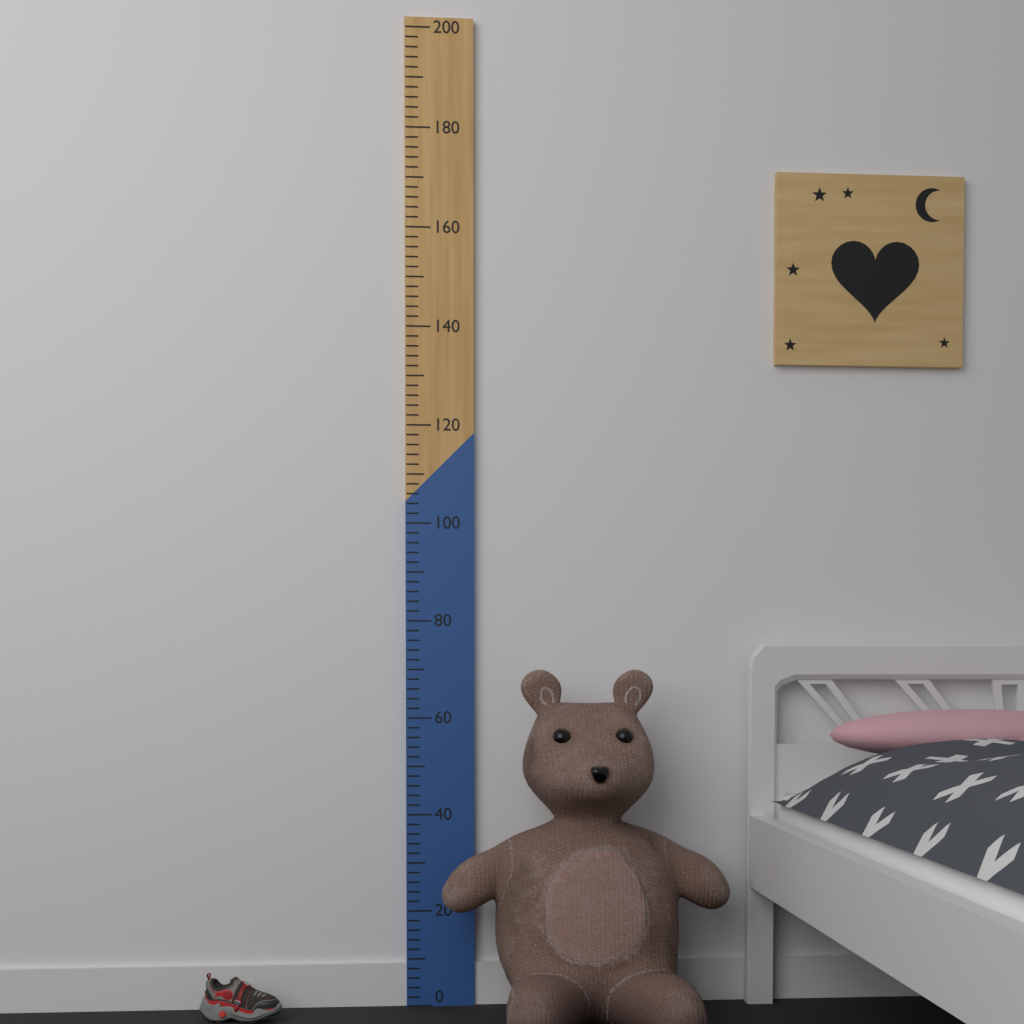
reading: 70 (no unit)
